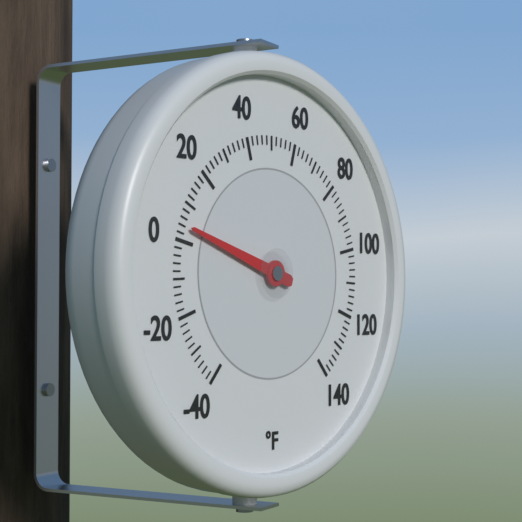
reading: 4 °F
